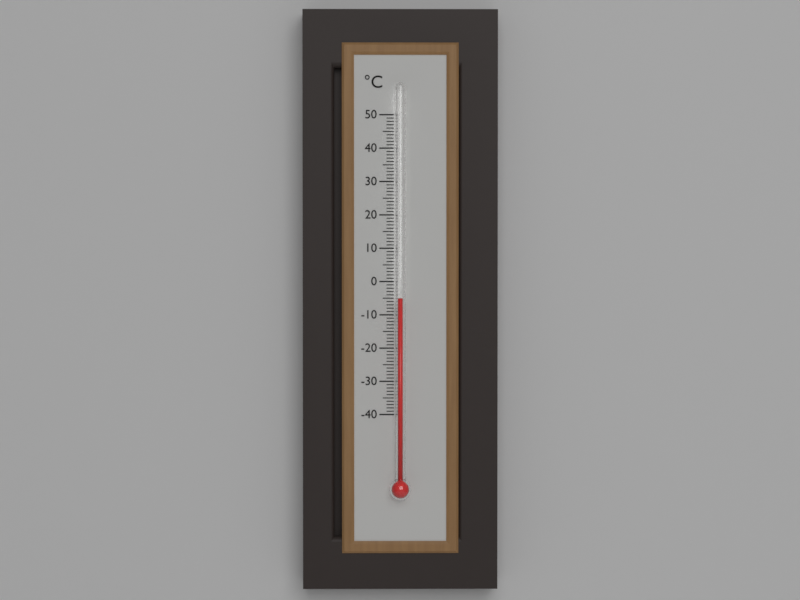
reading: -5 °C
